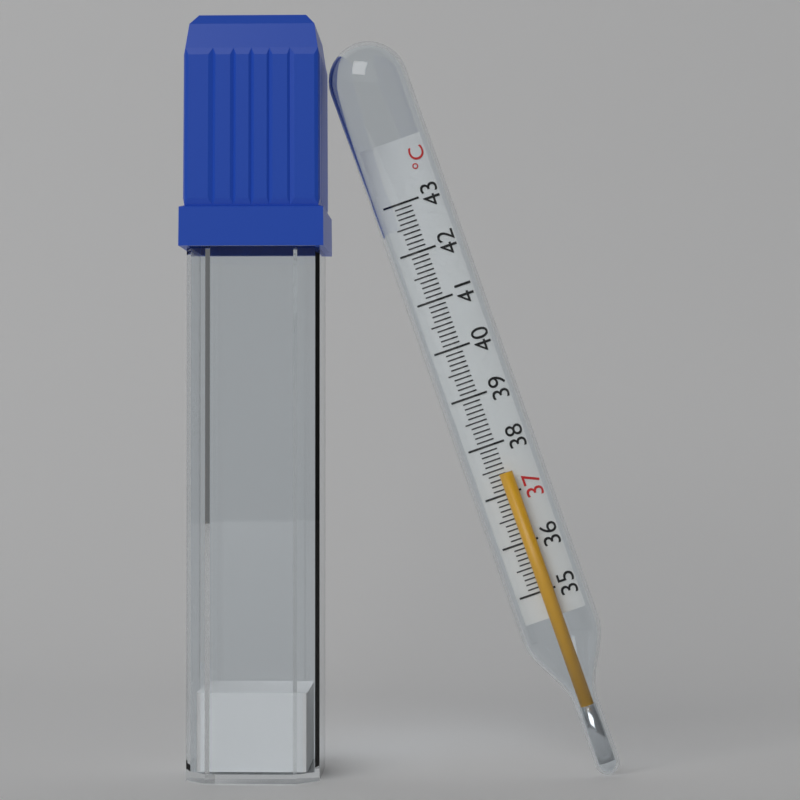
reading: 37.4 °C
